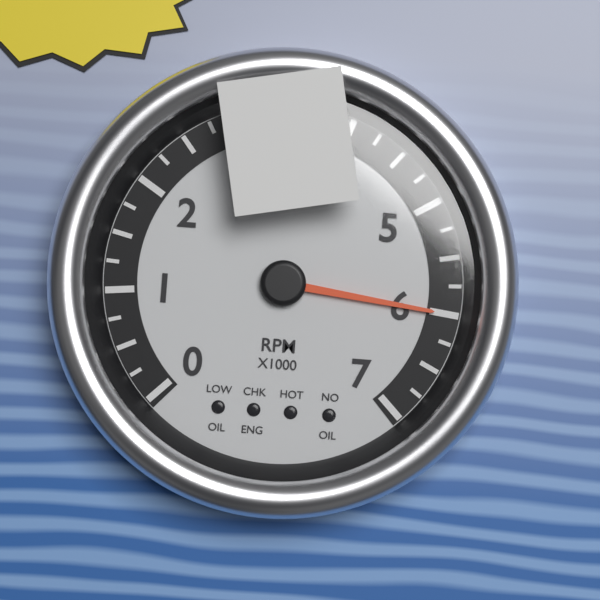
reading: 6000 RPM
